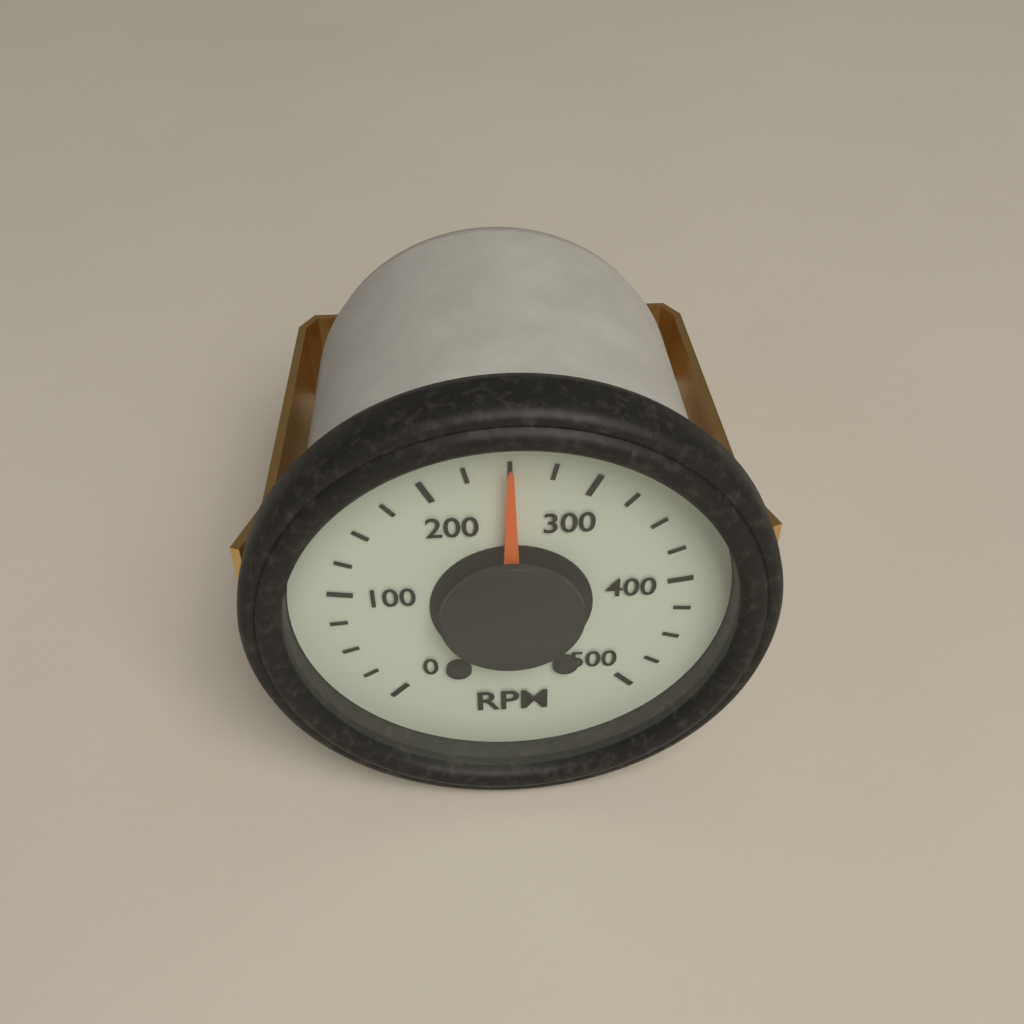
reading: 250 RPM
